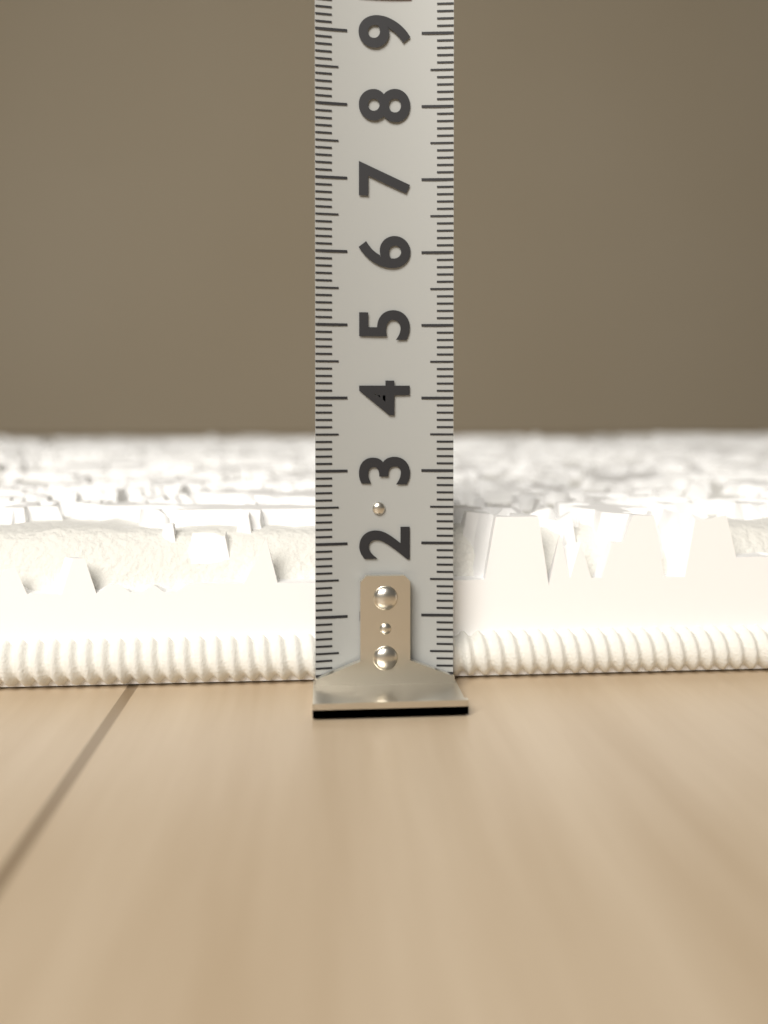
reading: 2.3 (no unit)
